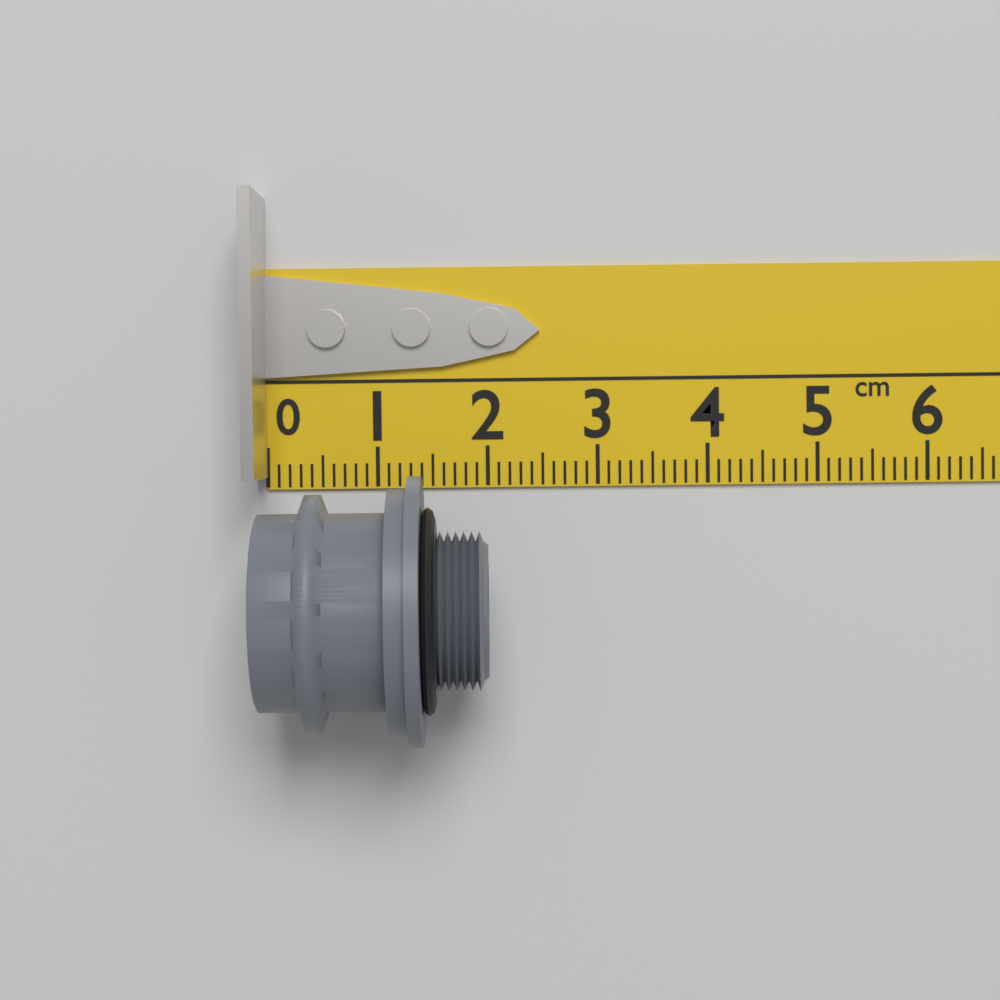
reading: 2.0 cm
